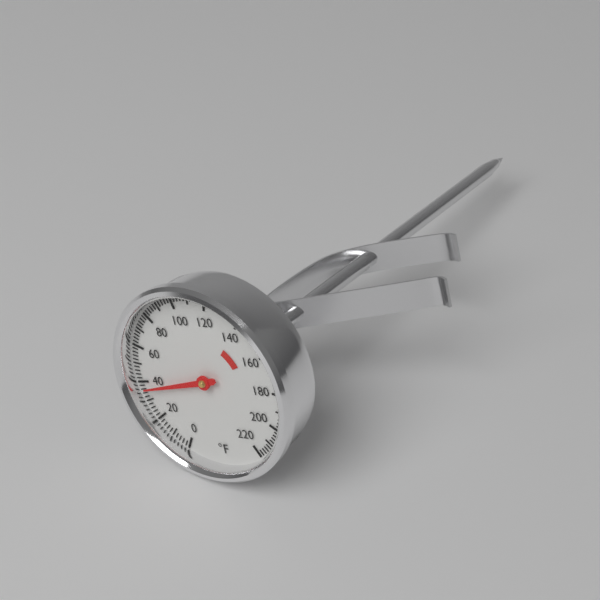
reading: 36 °F
